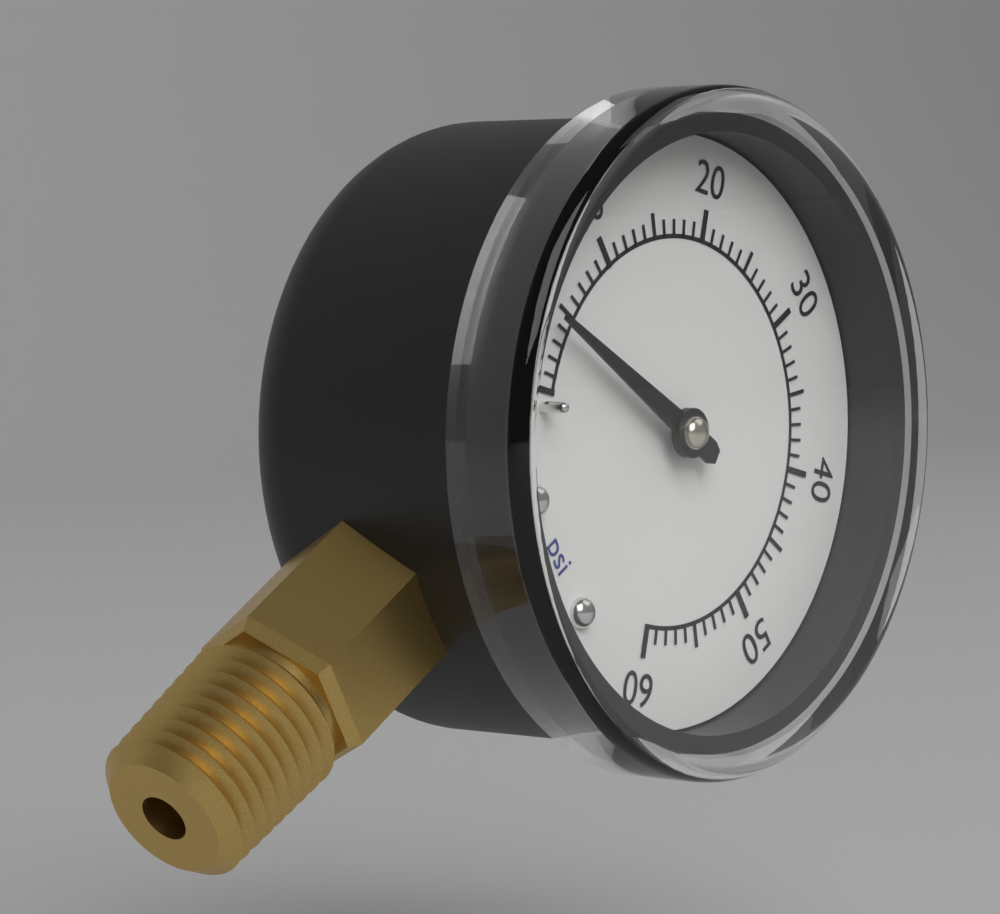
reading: 4 psi
